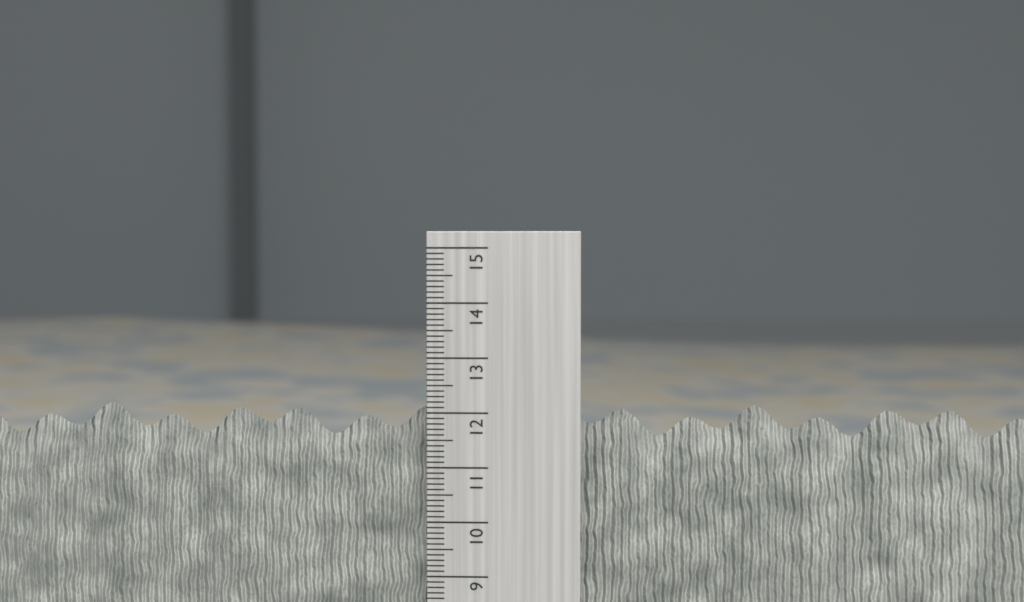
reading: 12.1 cm
